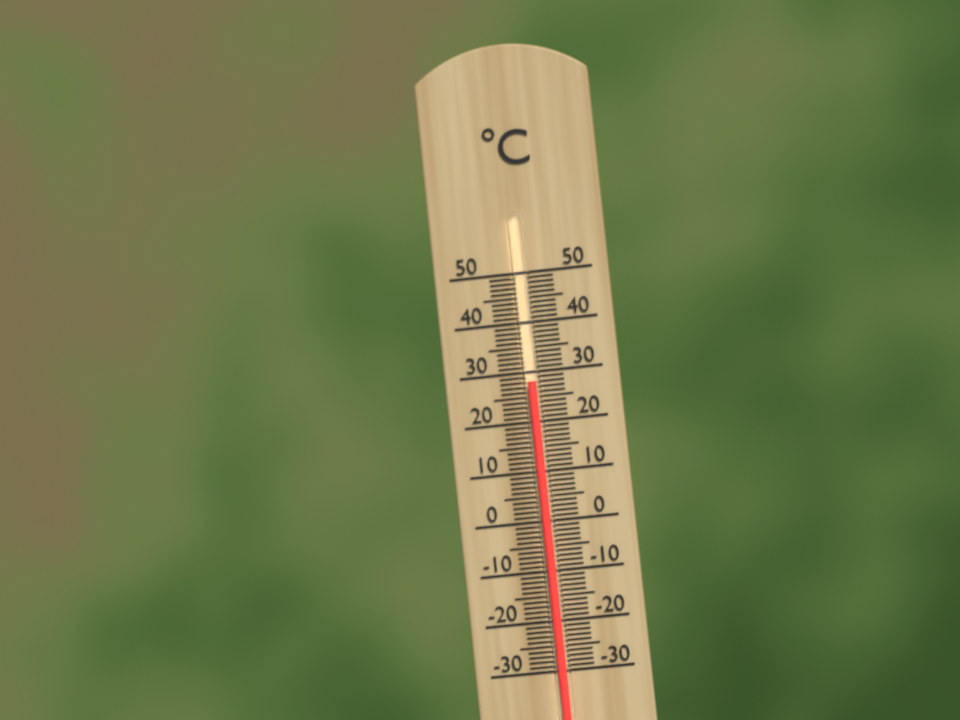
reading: 28 °C
